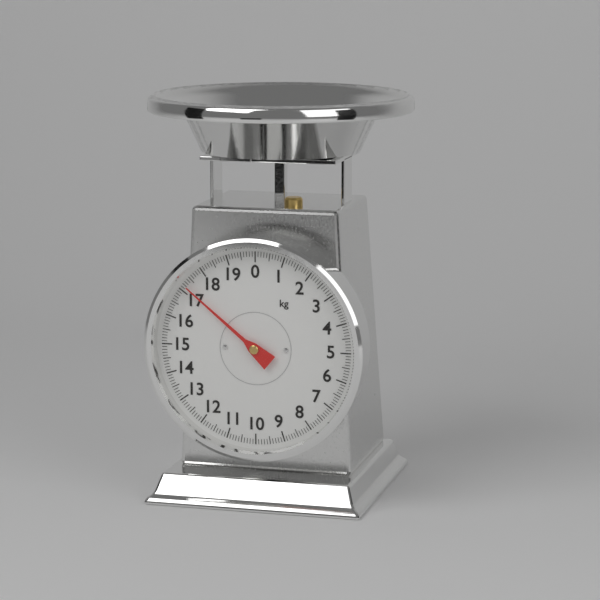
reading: 17.2 kg
